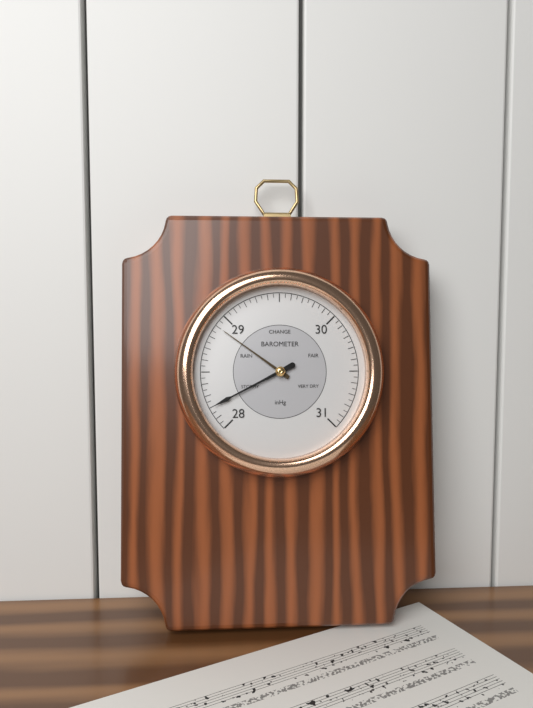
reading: 28.20 inHg
